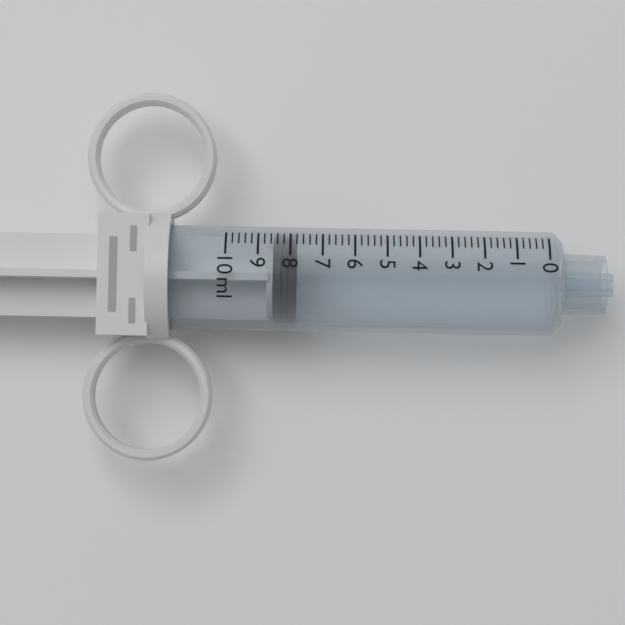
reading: 7.8 ml
